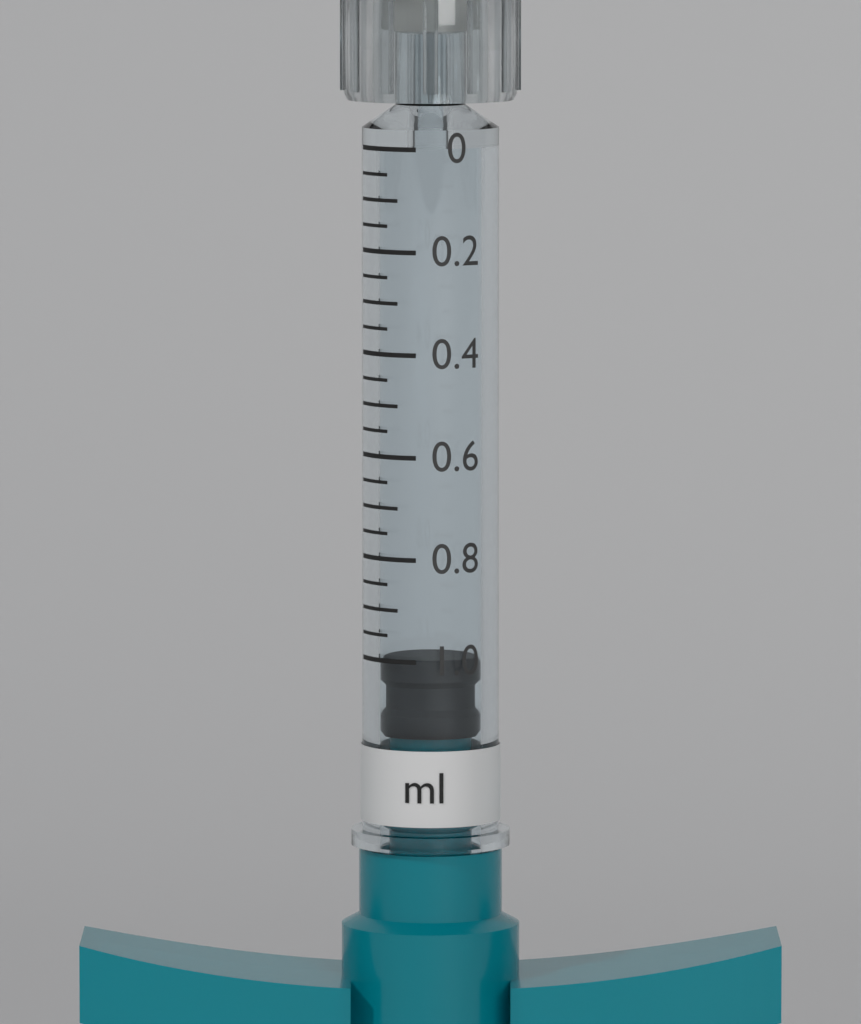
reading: 1.00 ml
